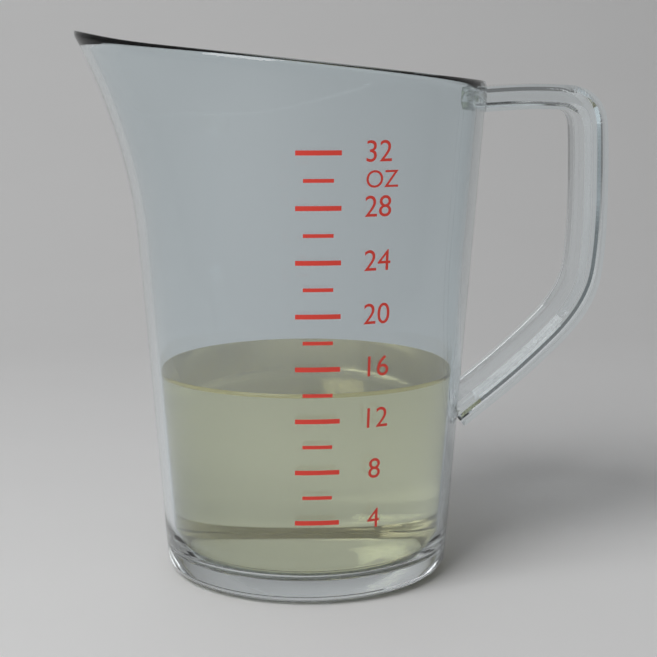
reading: 14 oz
